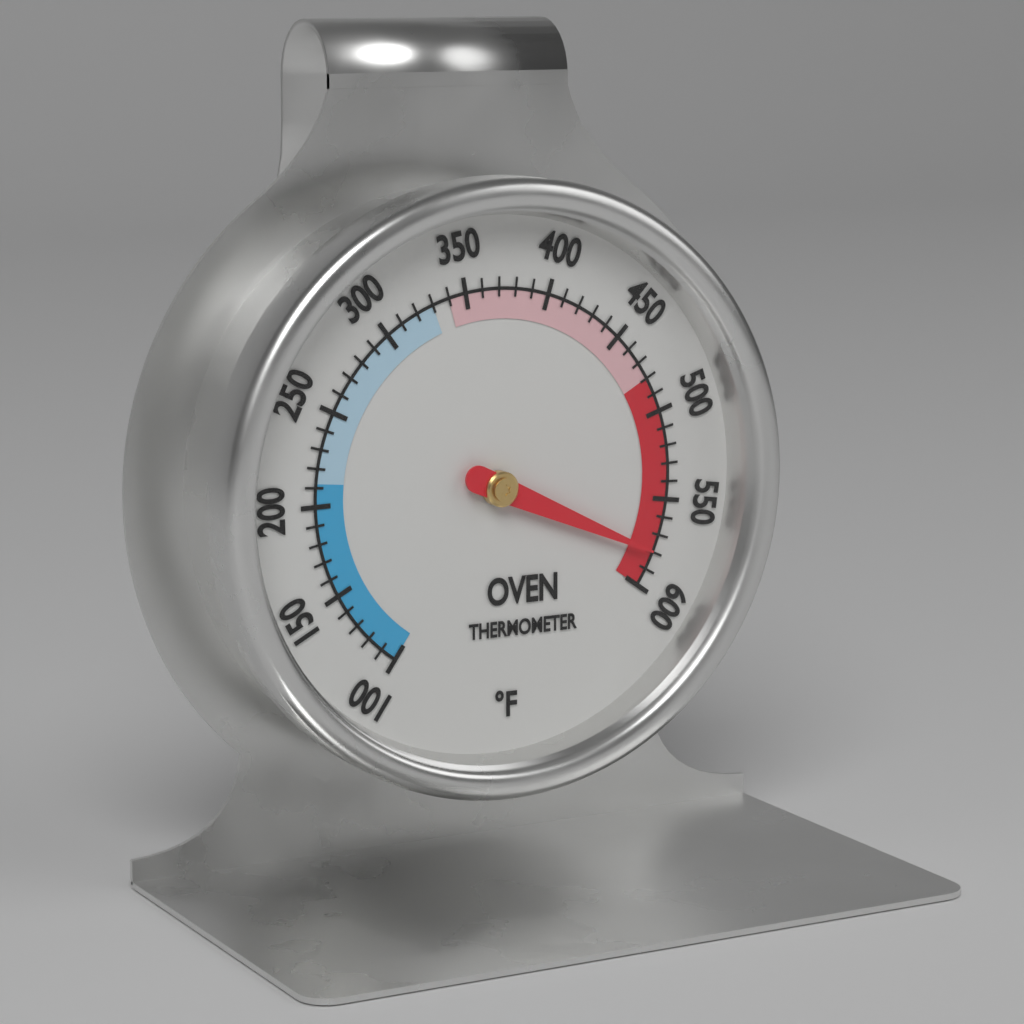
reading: 580 °F
